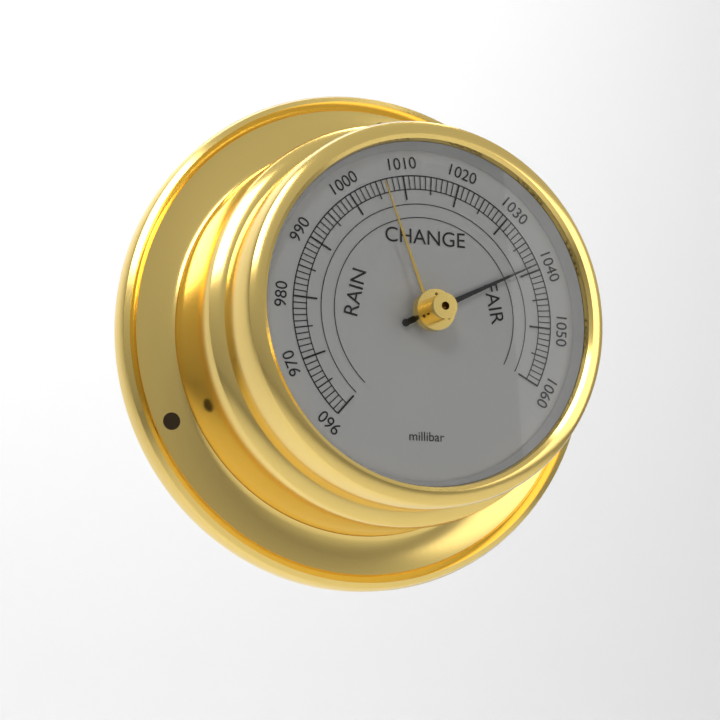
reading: 1039 millibar
